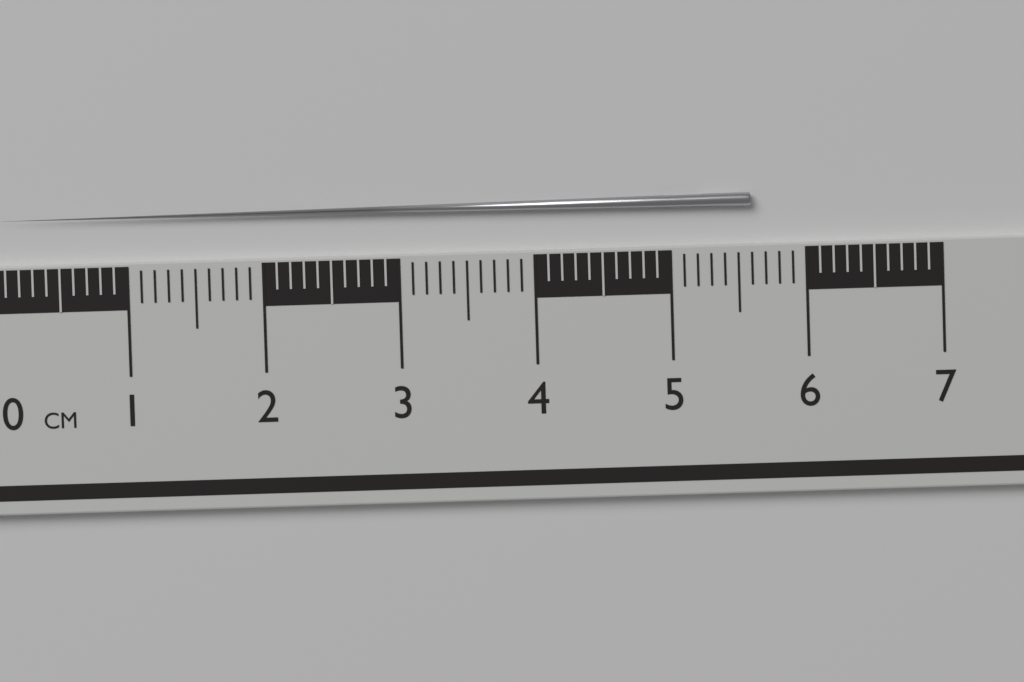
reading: 5.6 cm
